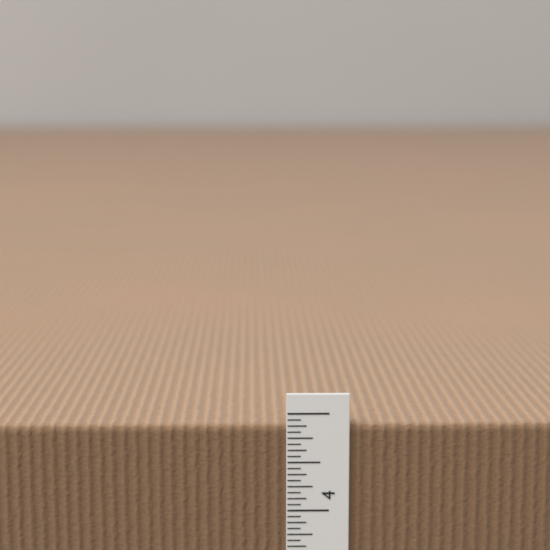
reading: 4.8750 in
